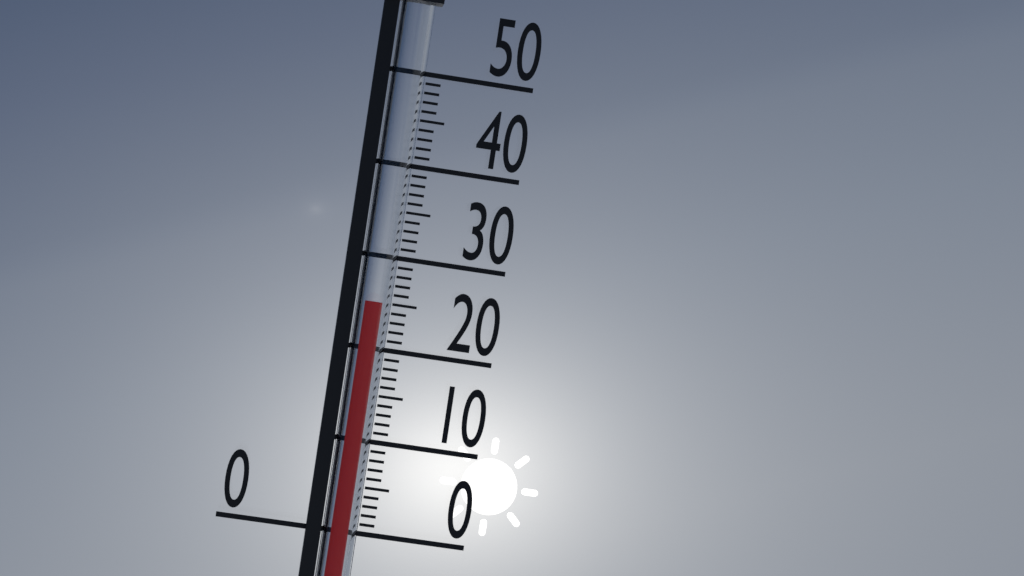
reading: 25 (no unit)
